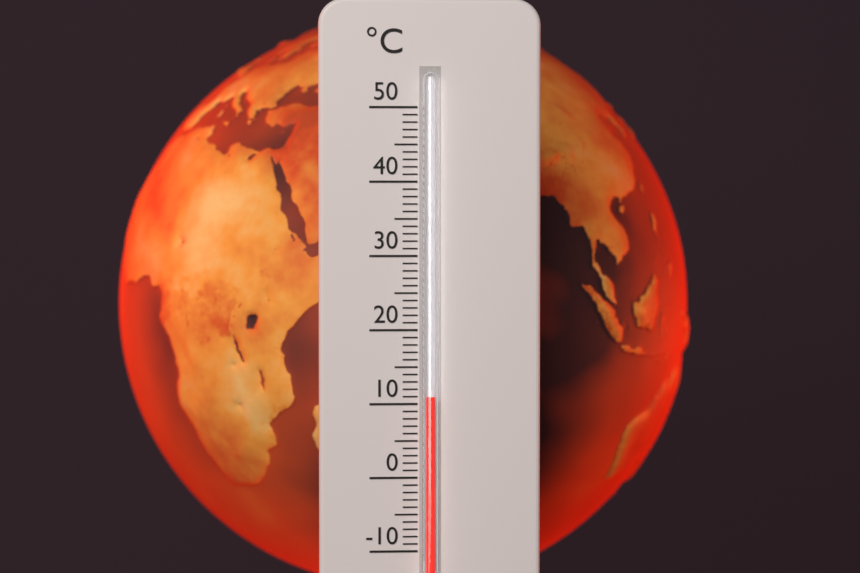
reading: 11 °C
